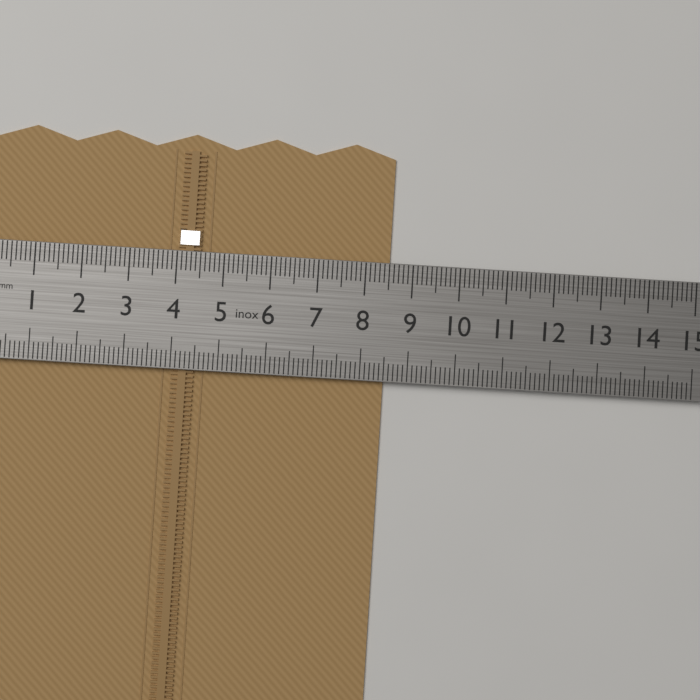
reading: 8.5 cm
